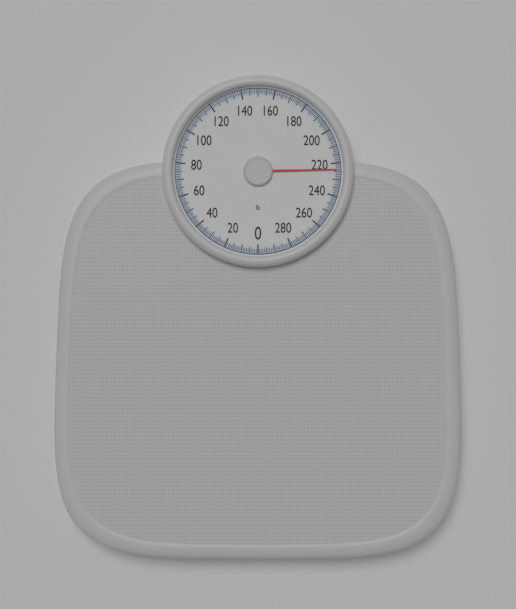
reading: 224 lb
